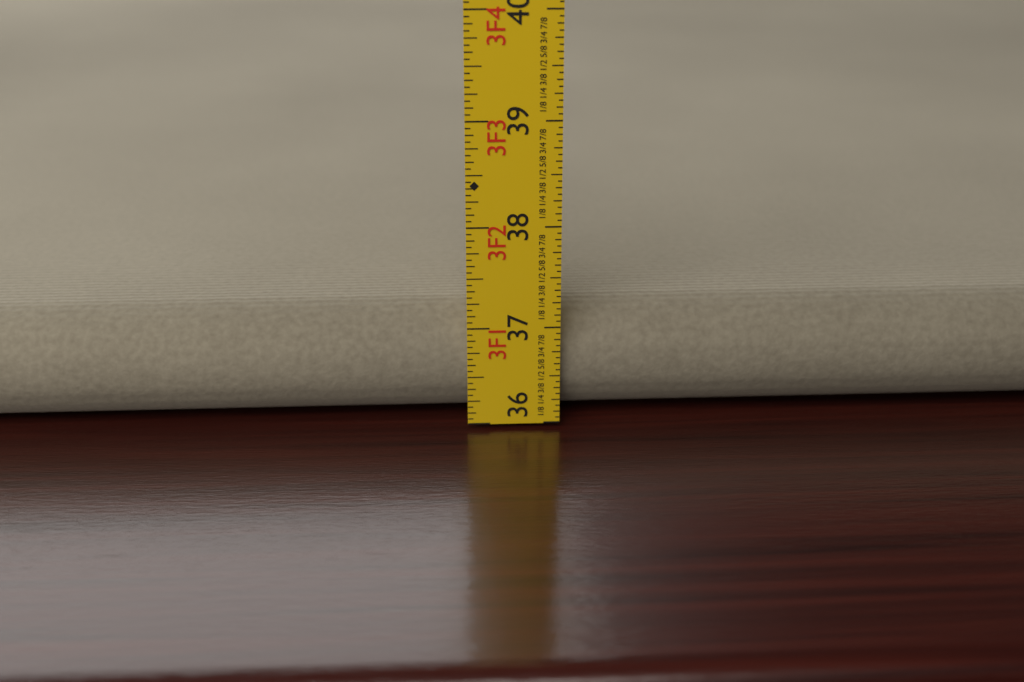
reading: 37.1250 in
